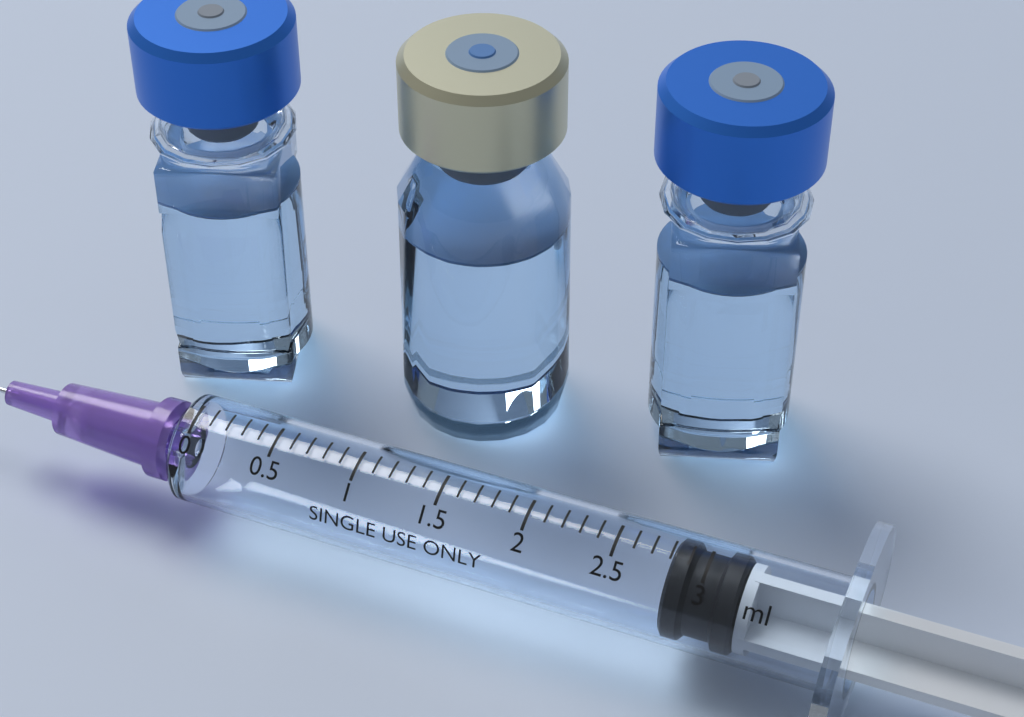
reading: 2.8 ml
